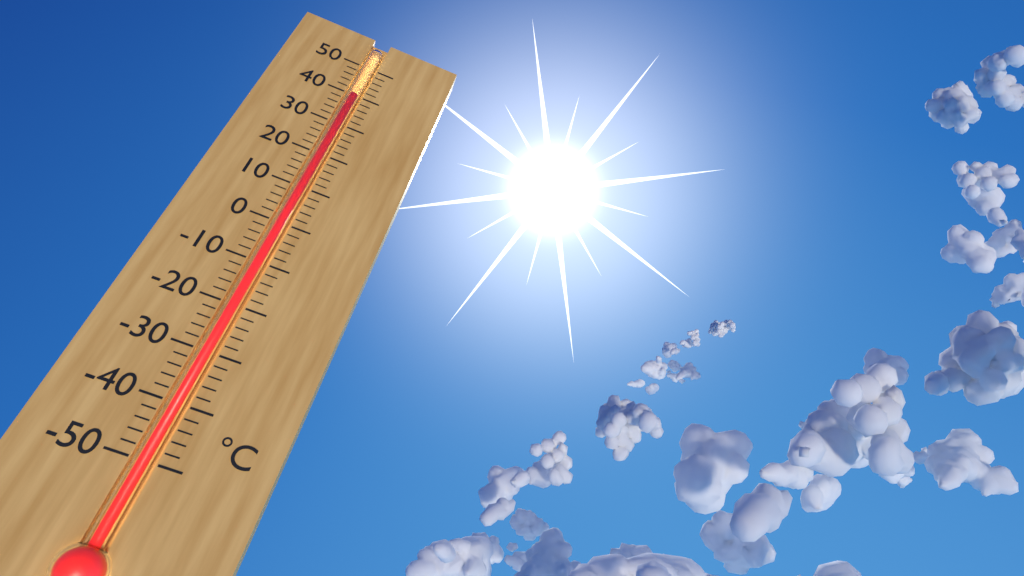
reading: 40 °C
